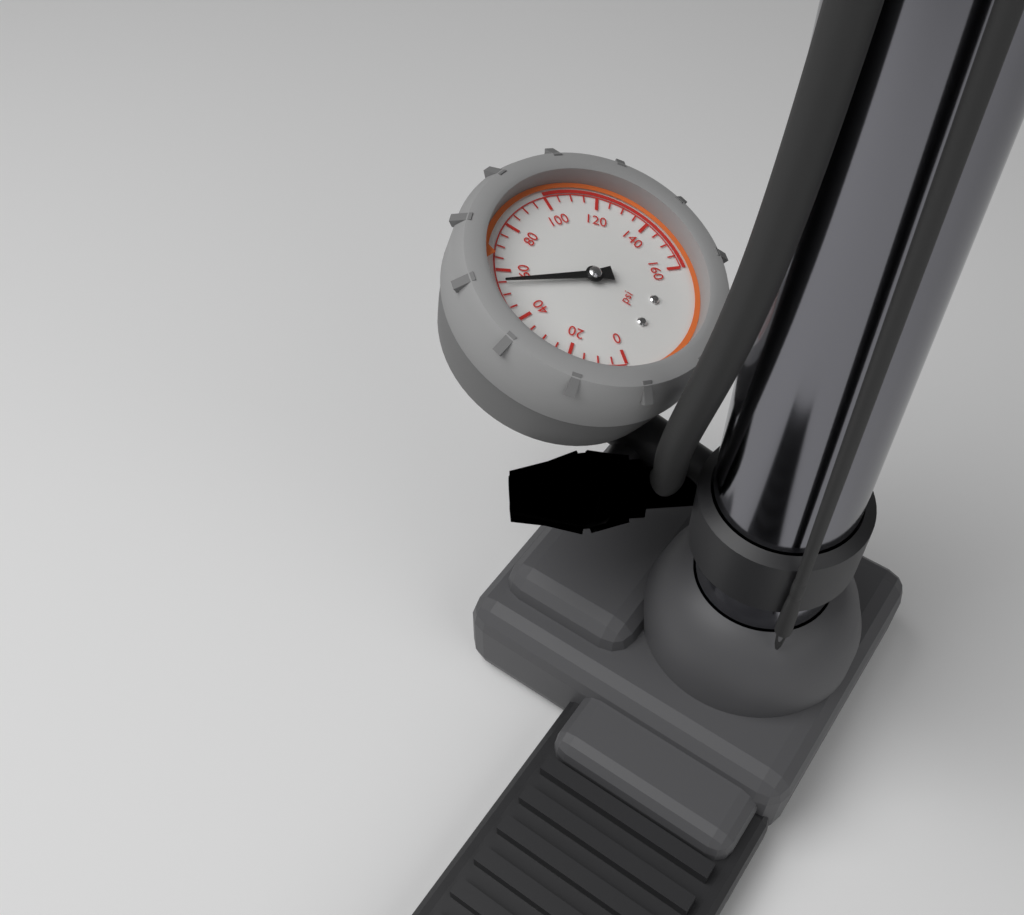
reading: 55 psi
